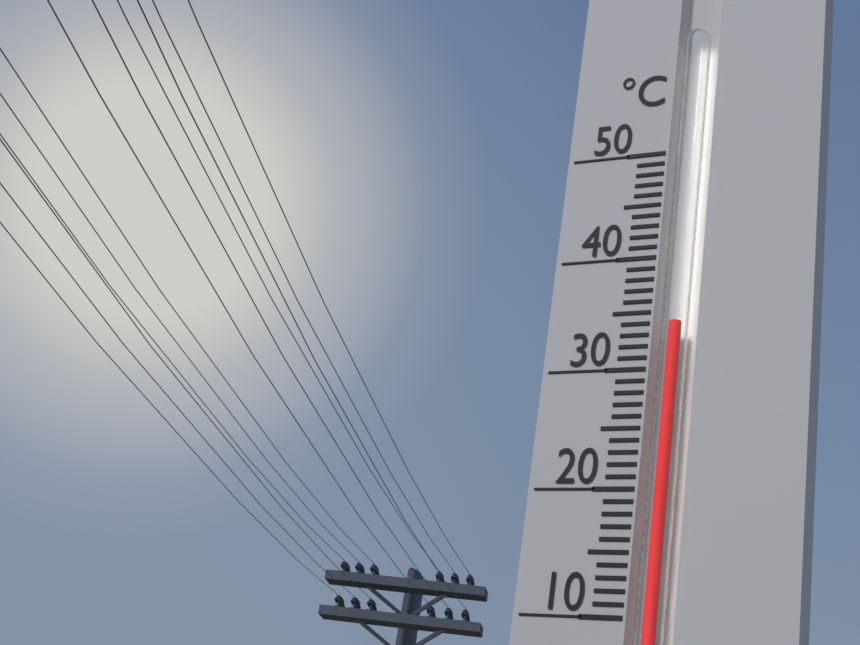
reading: 34 °C
